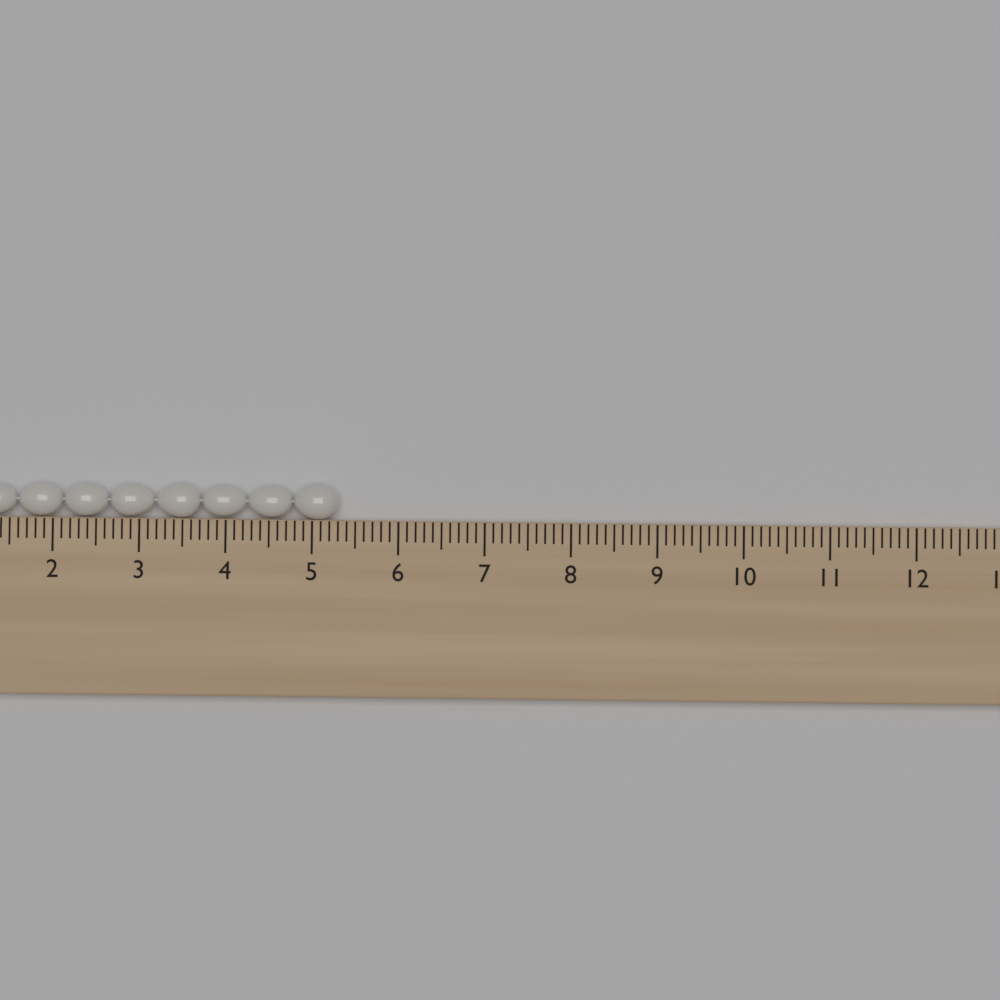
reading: 5.3 cm
